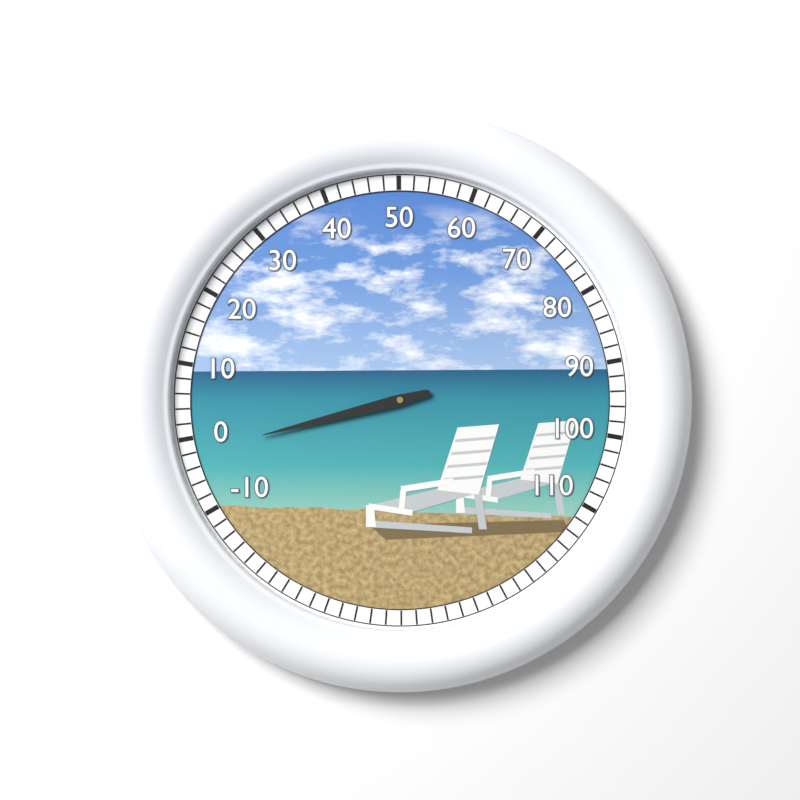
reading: -2 (no unit)
